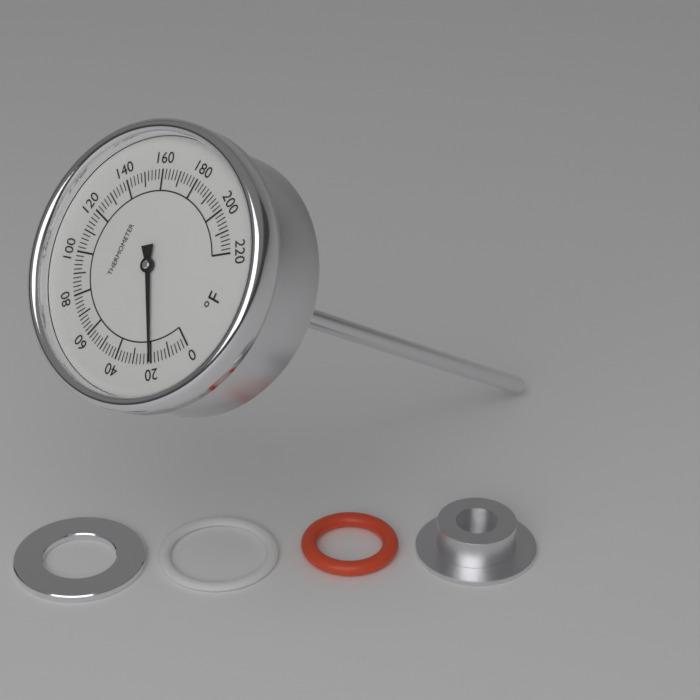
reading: 20 °F
